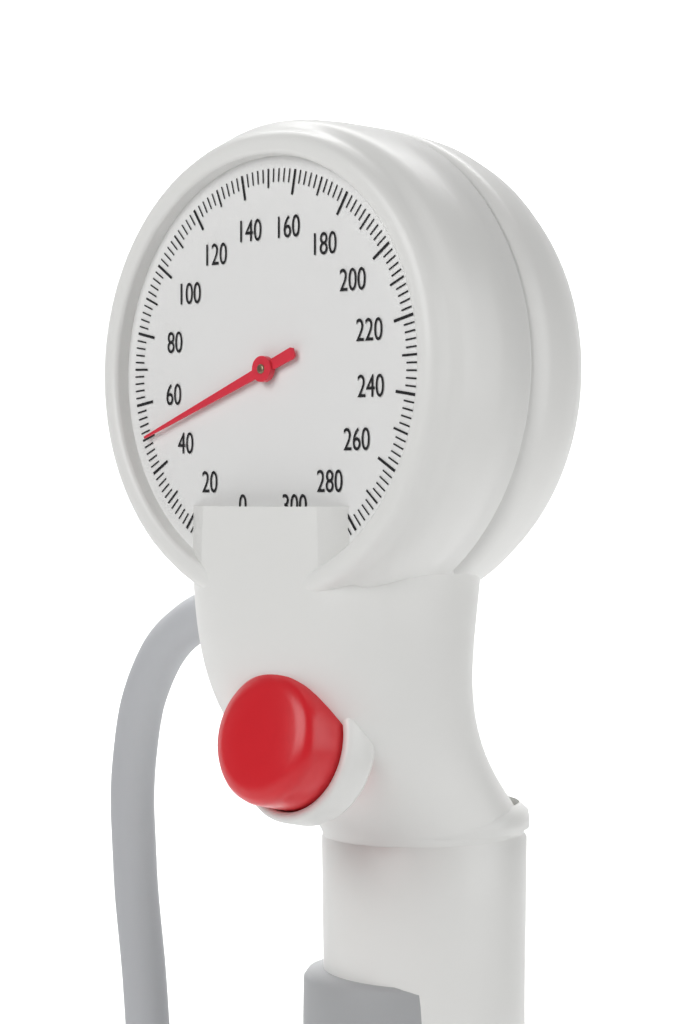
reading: 50 mmHg
